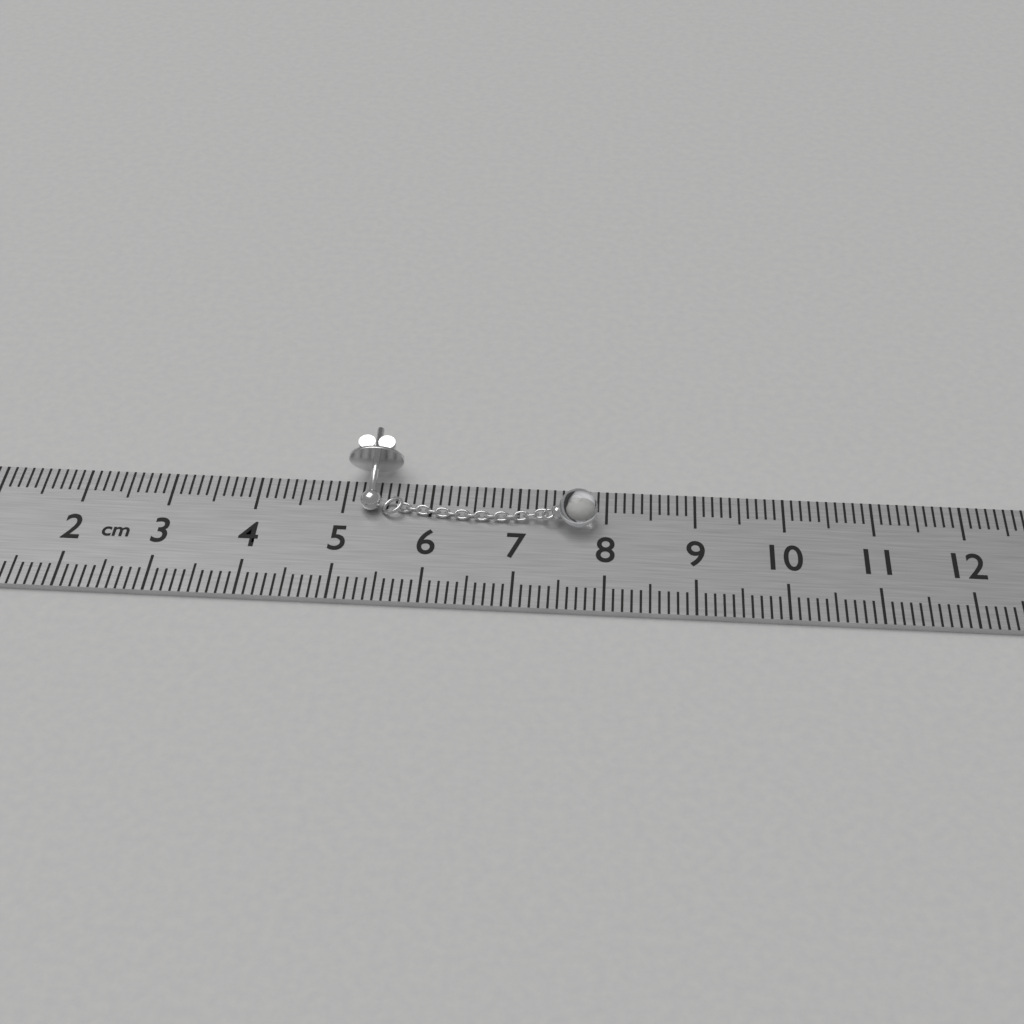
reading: 7.9 cm
